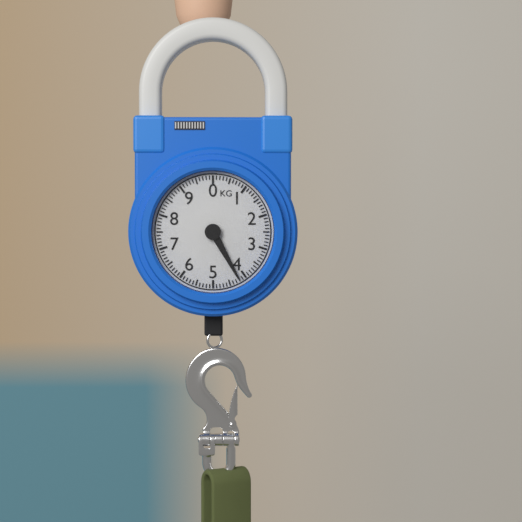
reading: 4.2 kg
